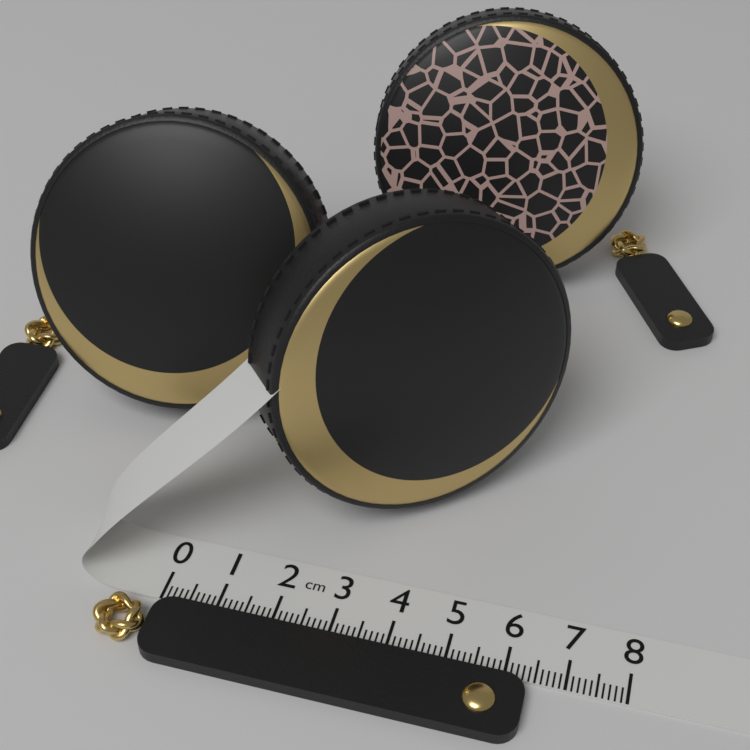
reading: 6.4 cm
